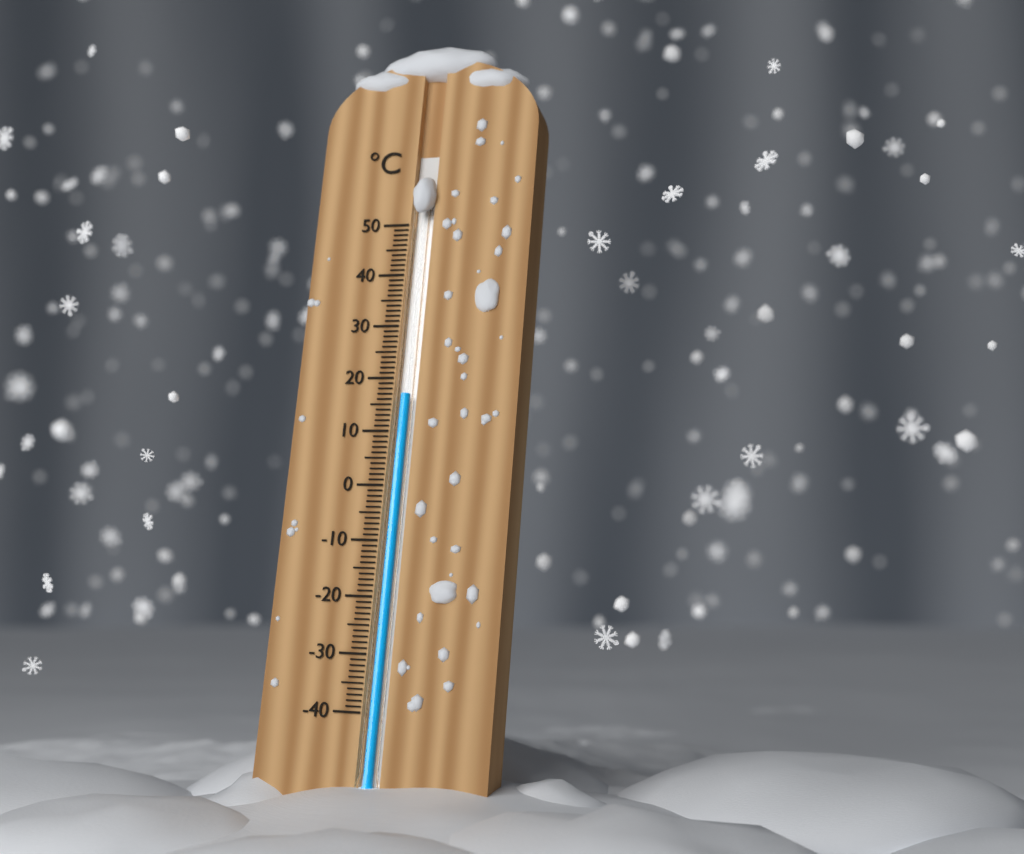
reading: 17 °C
